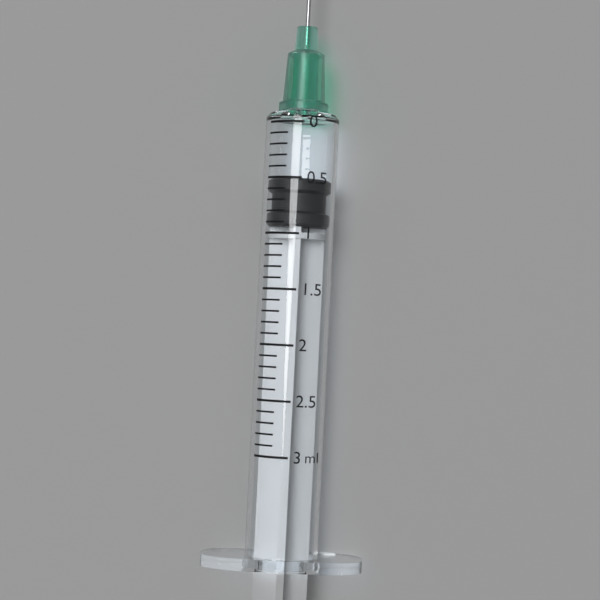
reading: 0.5 ml
